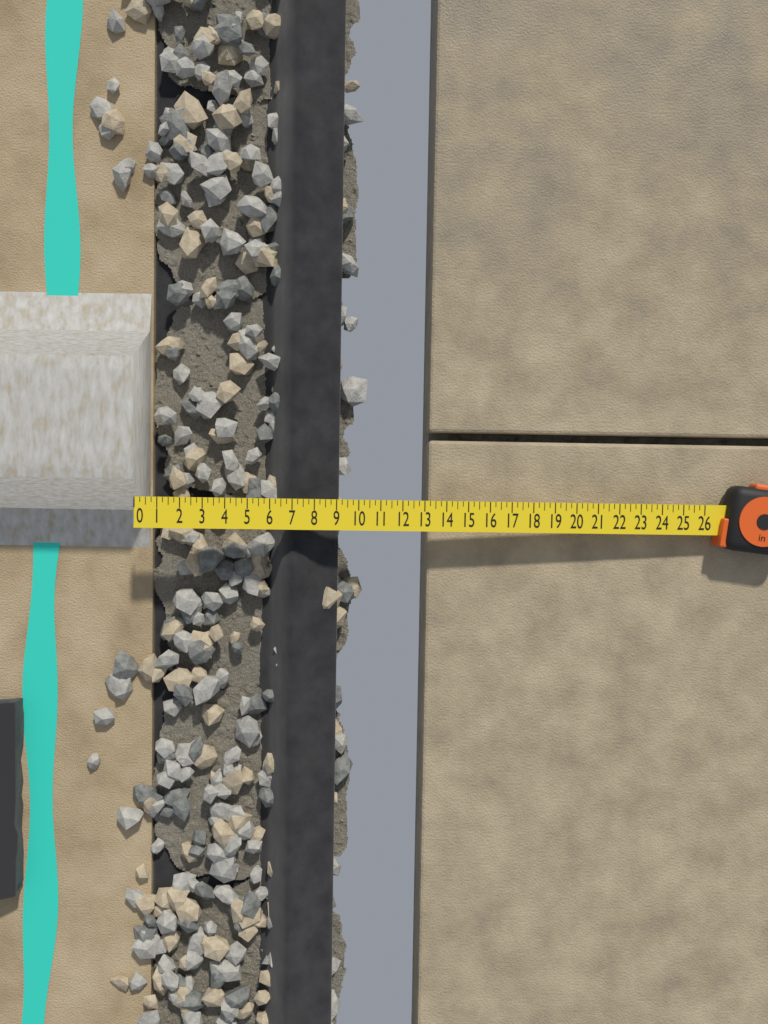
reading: 9.00 in
